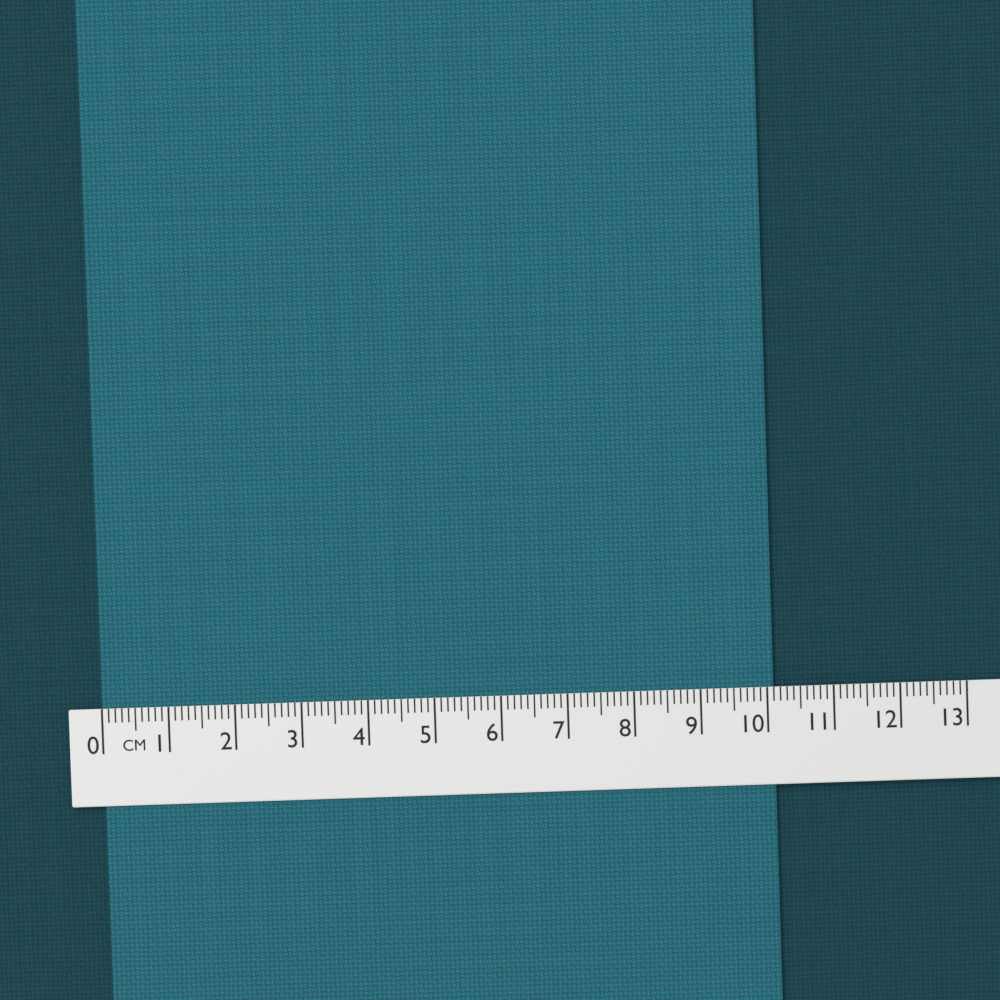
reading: 10.1 cm
